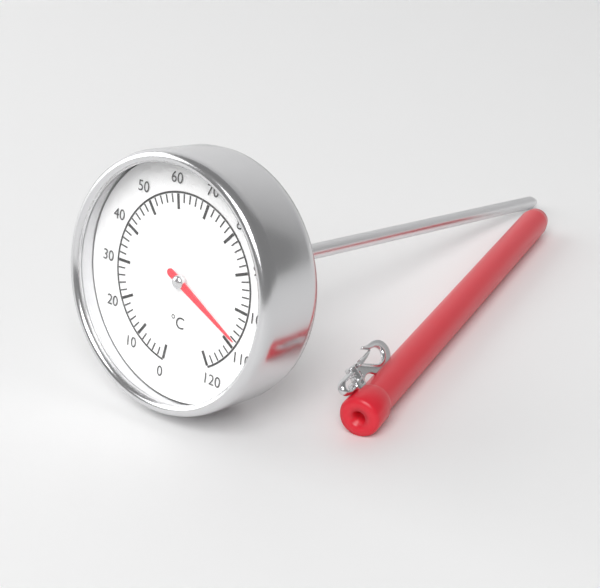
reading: 108 °C
